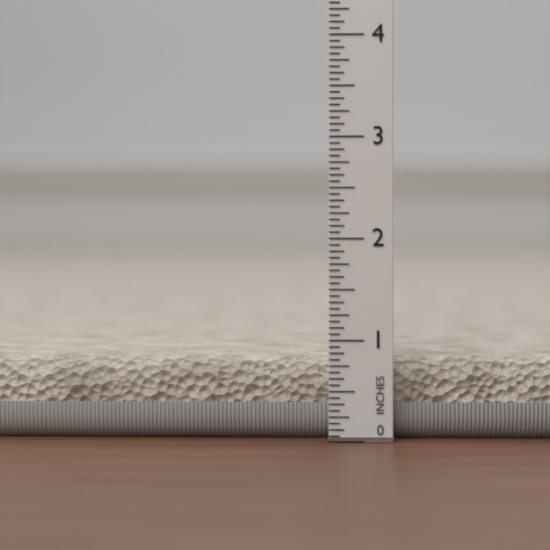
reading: 0.8125 in
